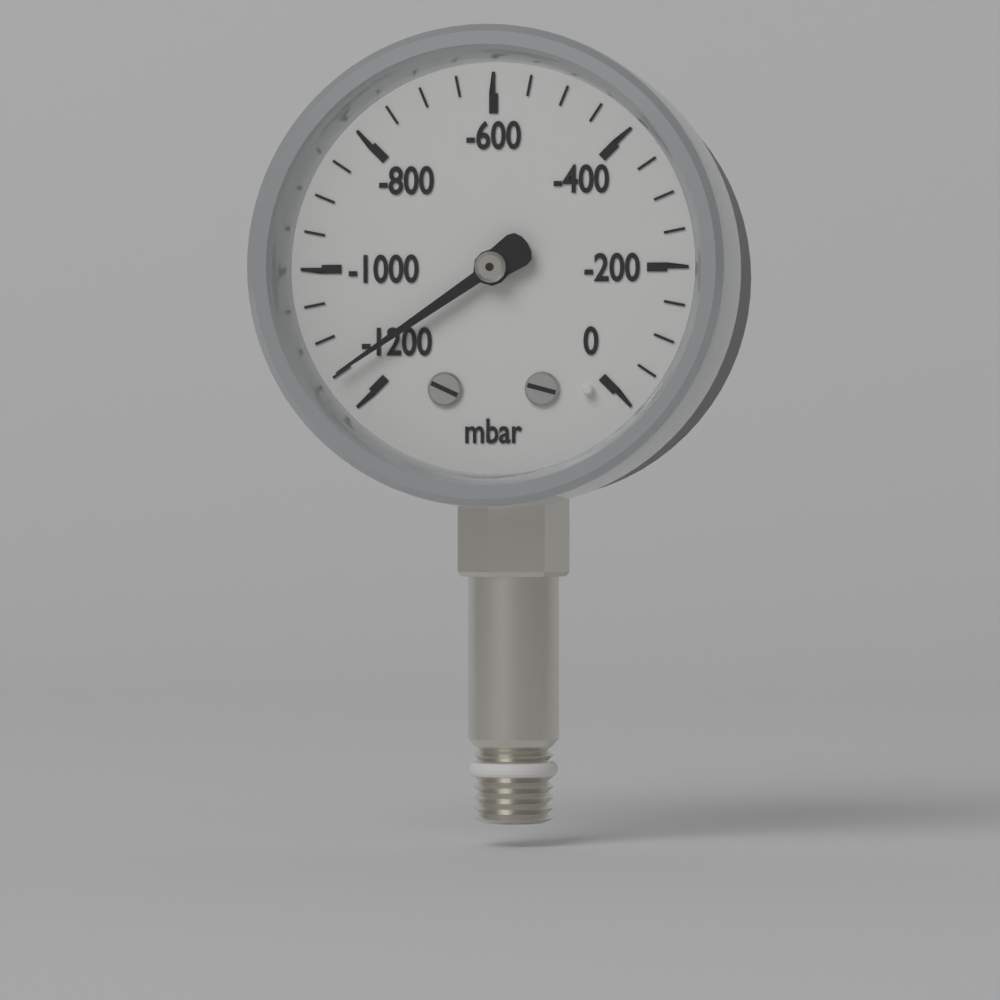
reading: -1150 mbar
